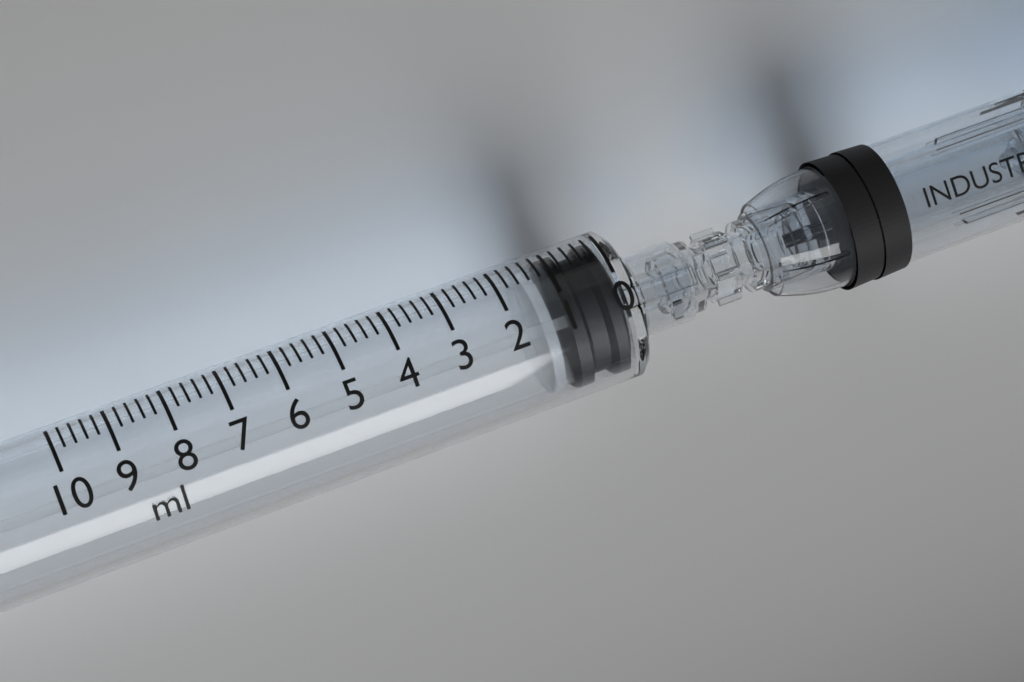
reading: 0.0 ml
